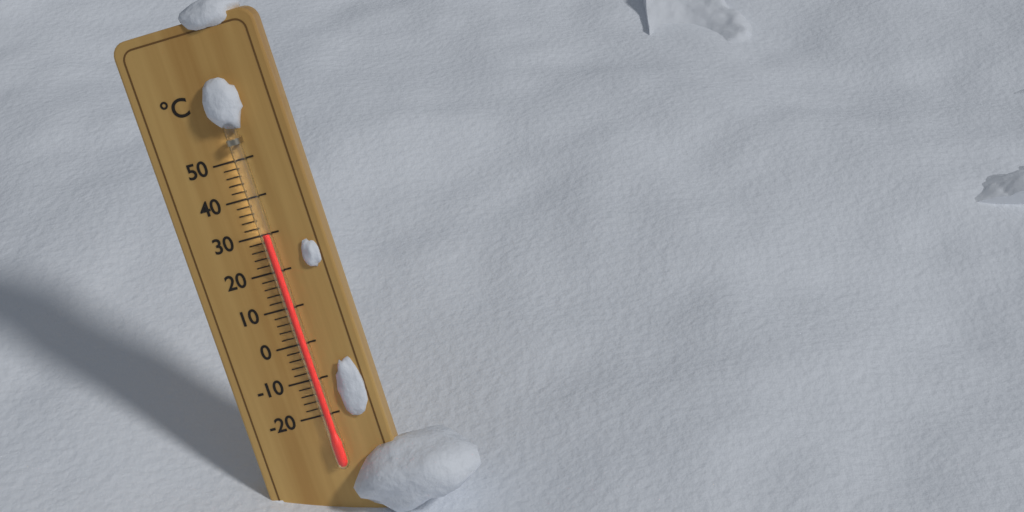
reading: 30 °C
